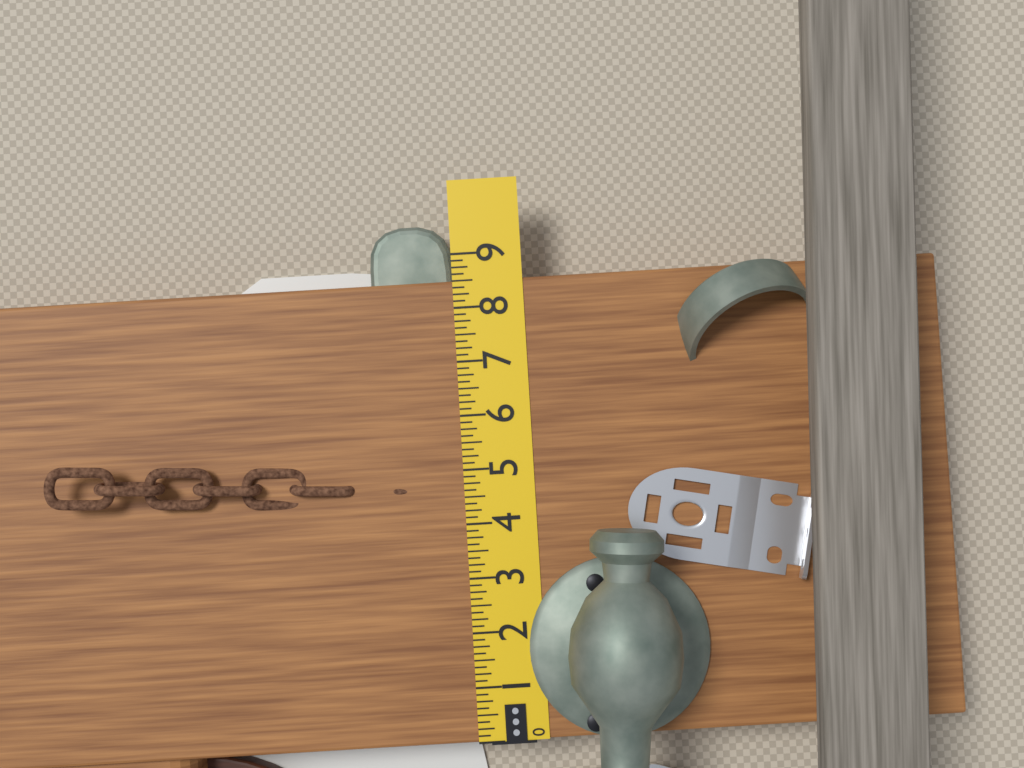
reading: 8.500 in
